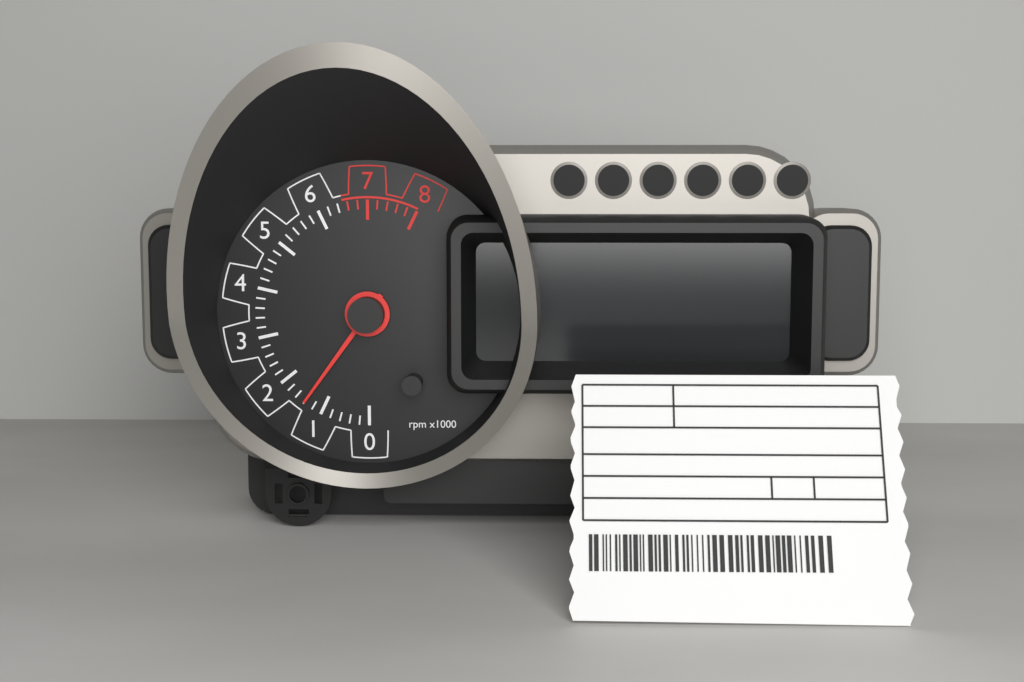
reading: 1.4 rpm x1000
